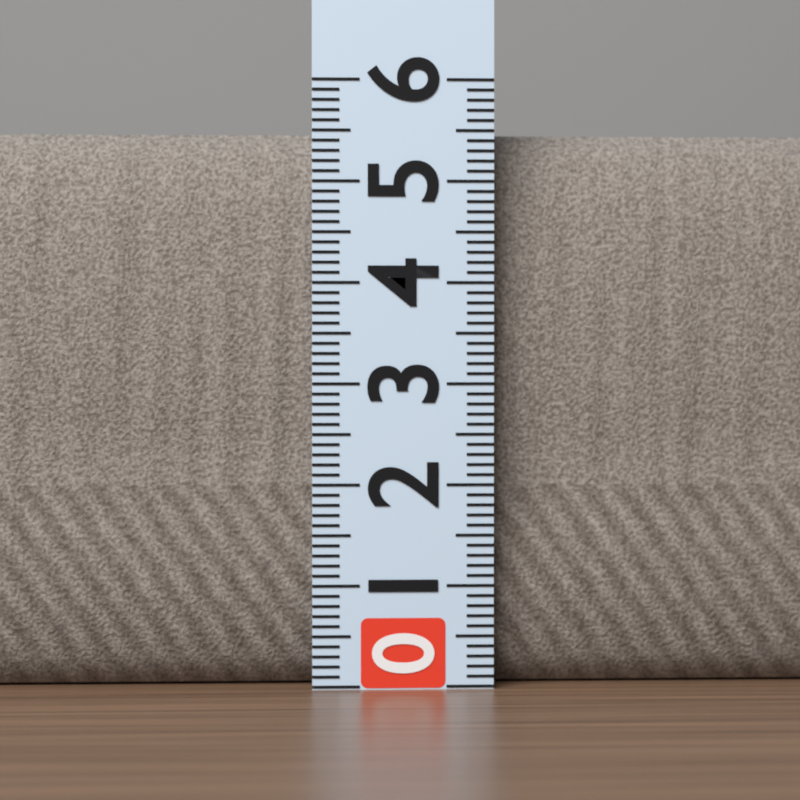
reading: 5.5 (no unit)
